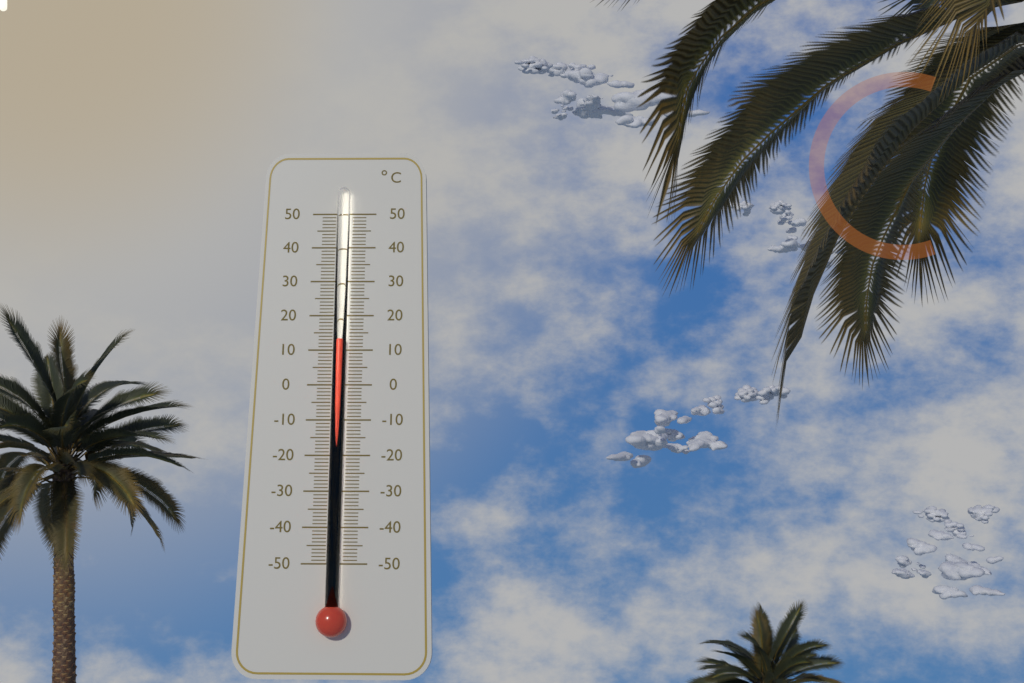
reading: 13 °C
